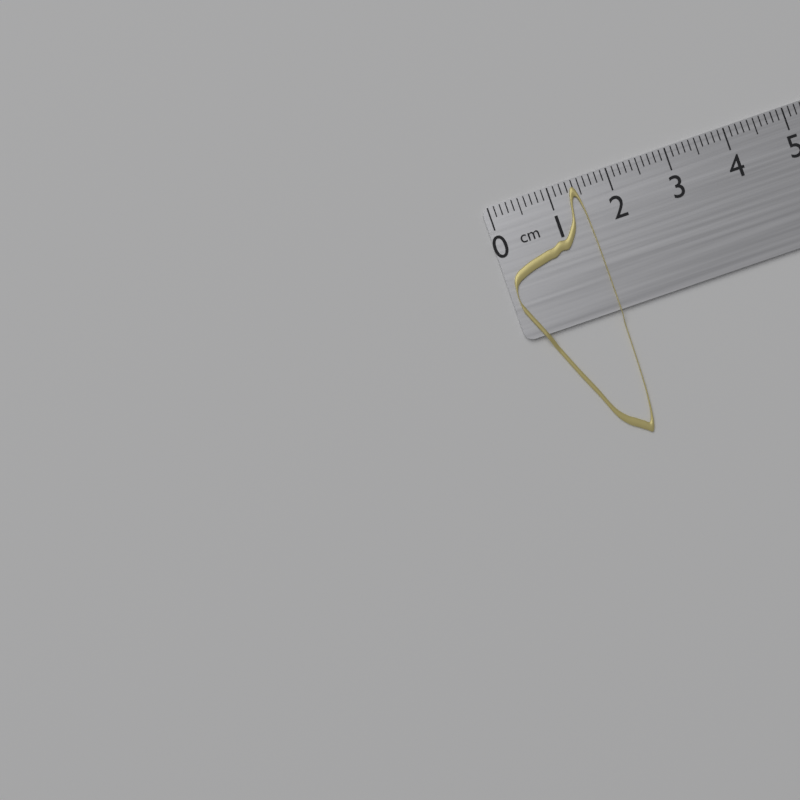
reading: 1.5 cm
